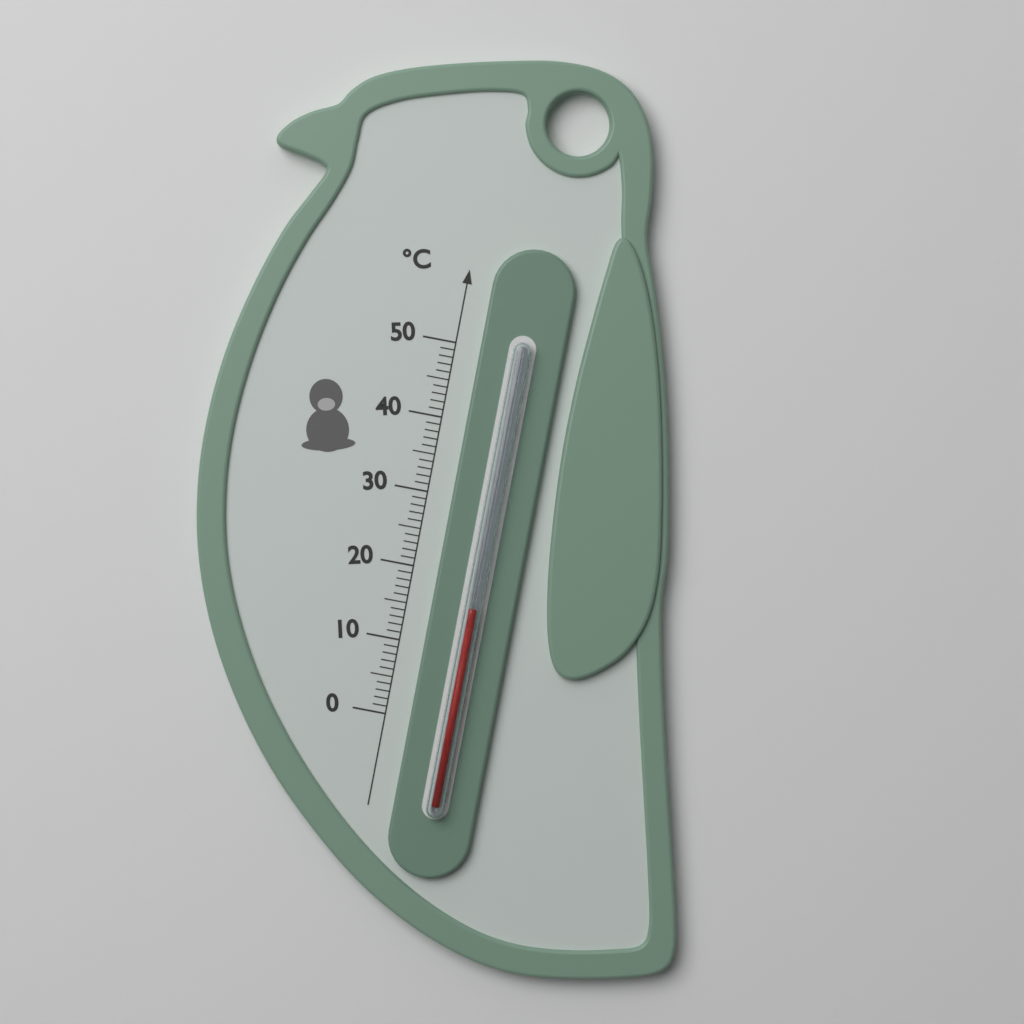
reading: 16 °C
